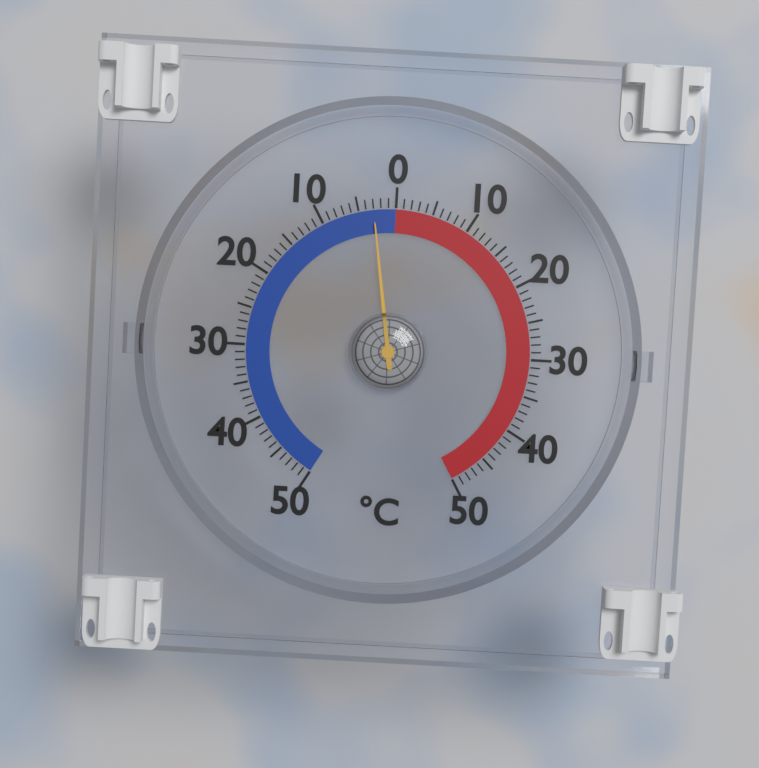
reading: -3 °C
